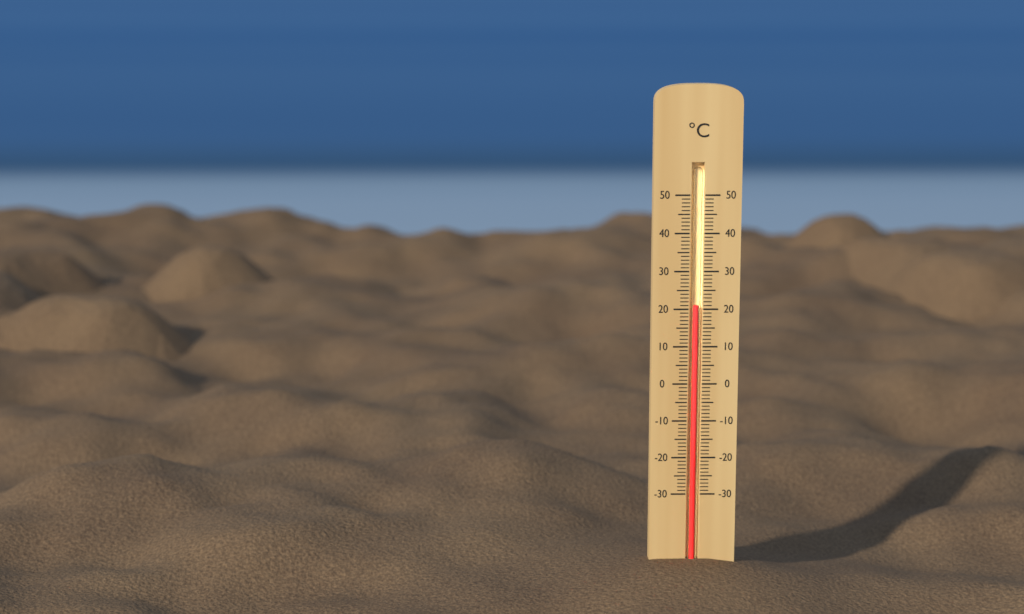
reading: 21 °C
